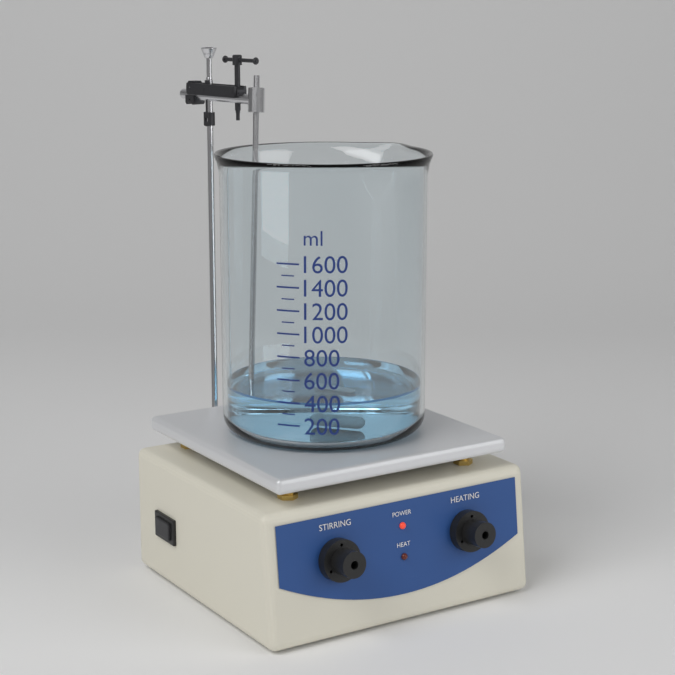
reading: 400 ml
